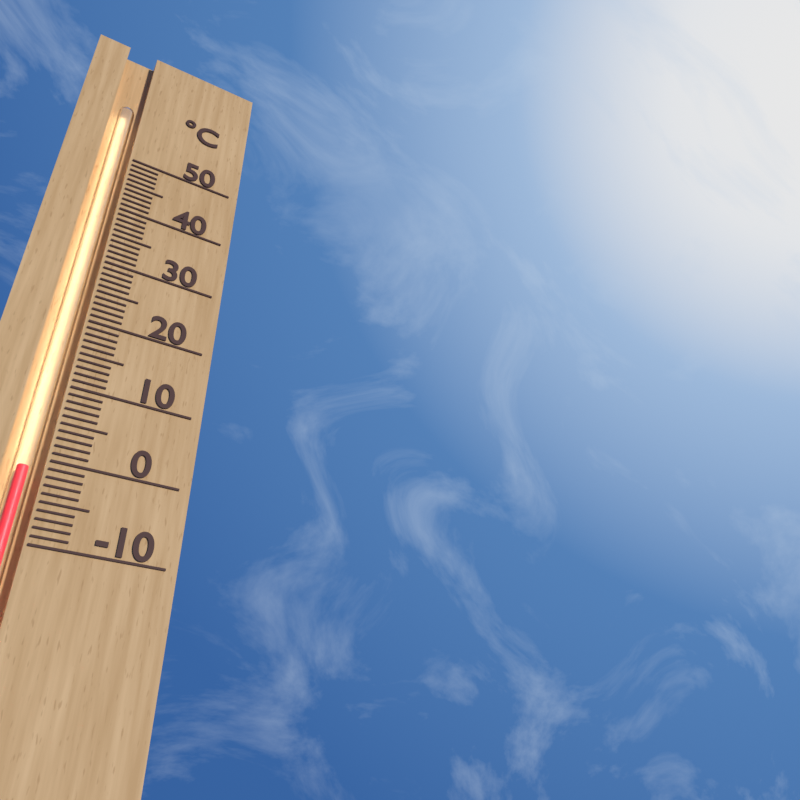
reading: -1 °C
